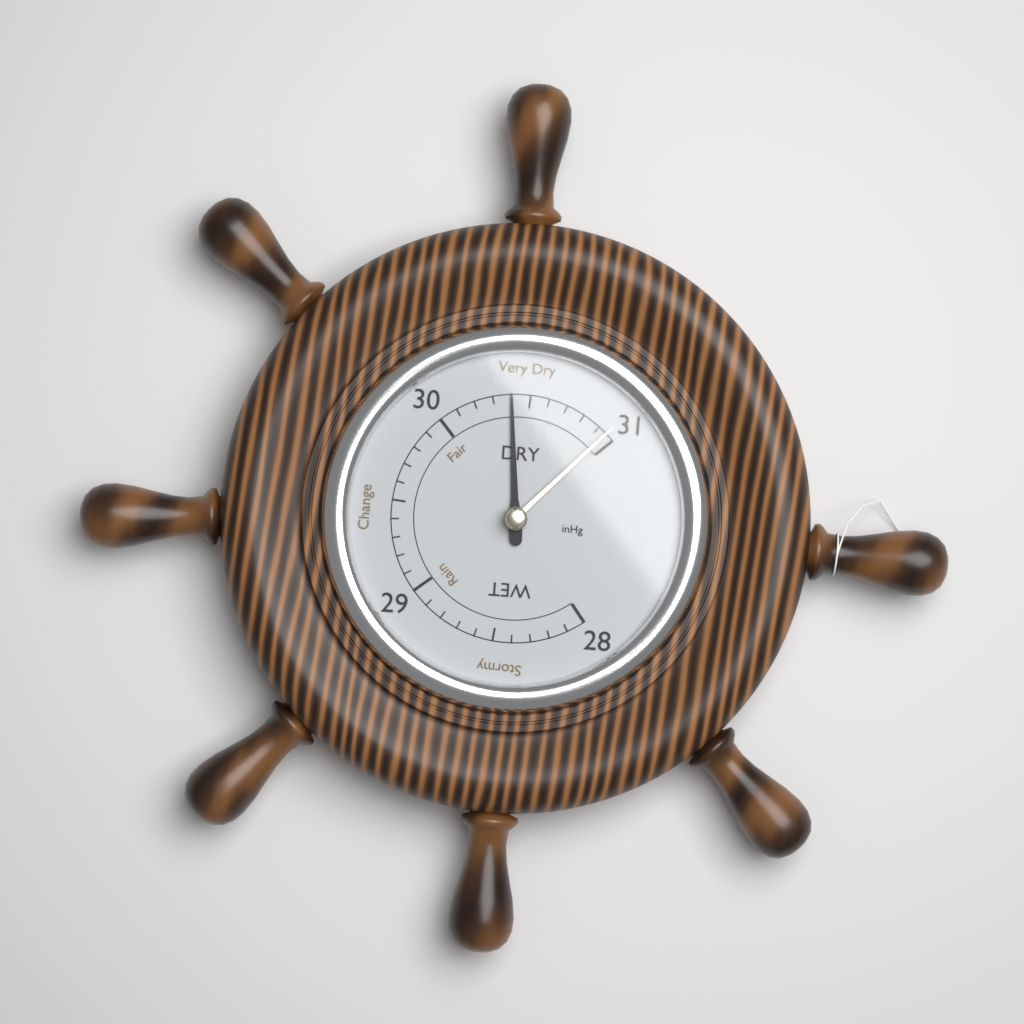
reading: 30.4 inHg
